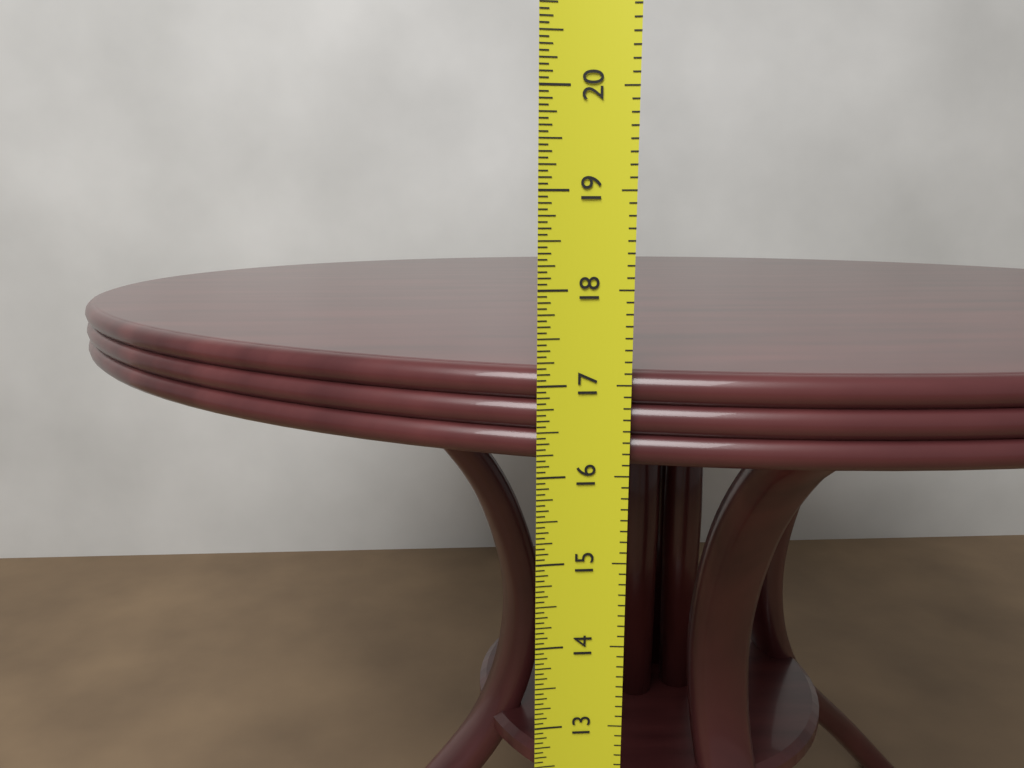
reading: 17.1250 in
